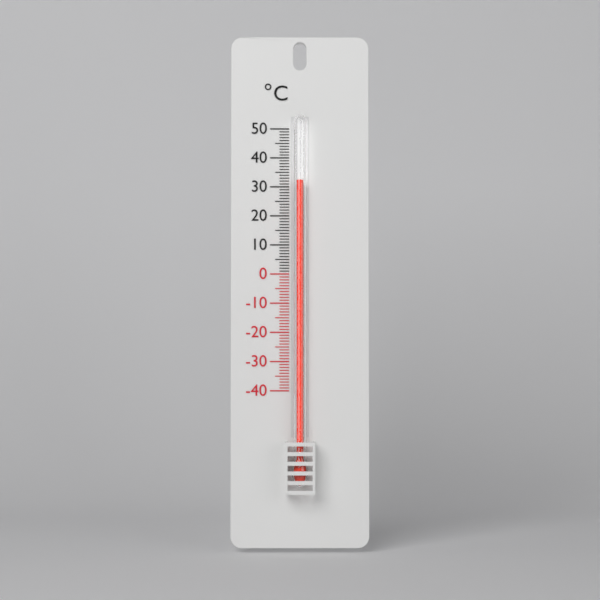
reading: 32 °C
